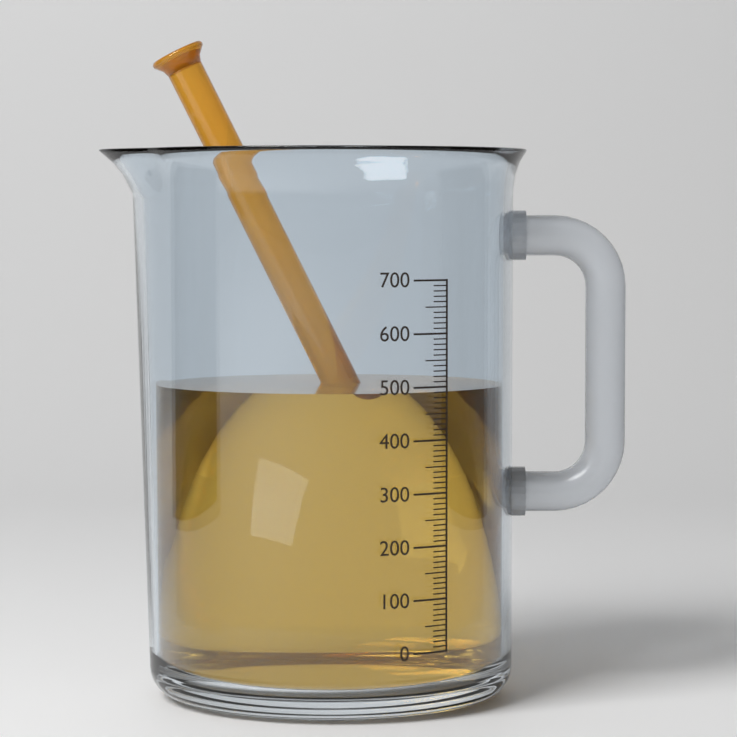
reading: 490 (no unit)
